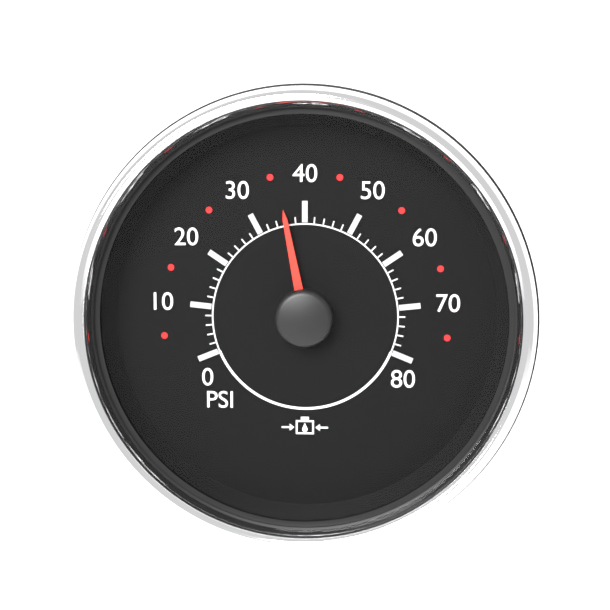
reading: 36 psi
